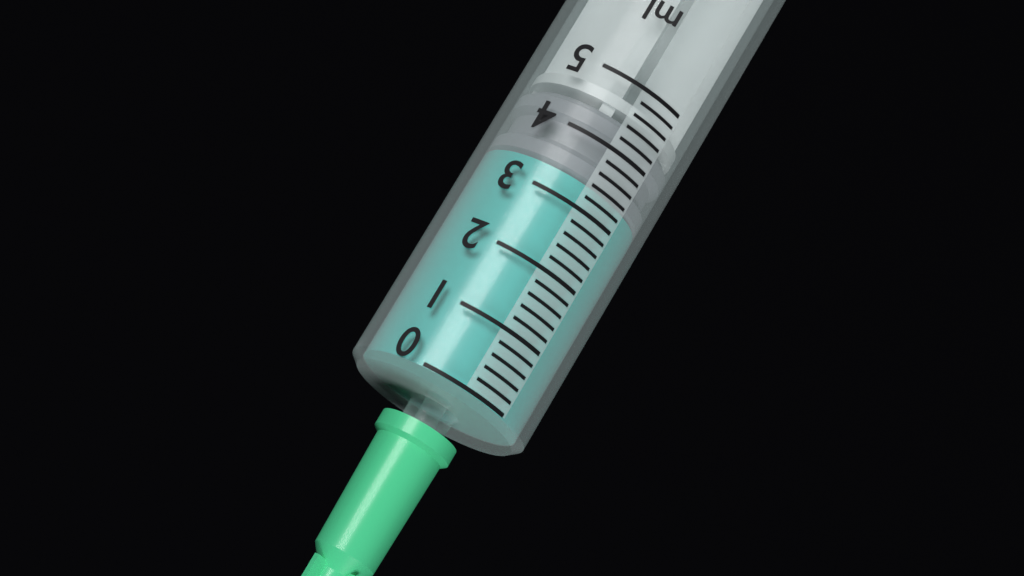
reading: 3.4 ml
